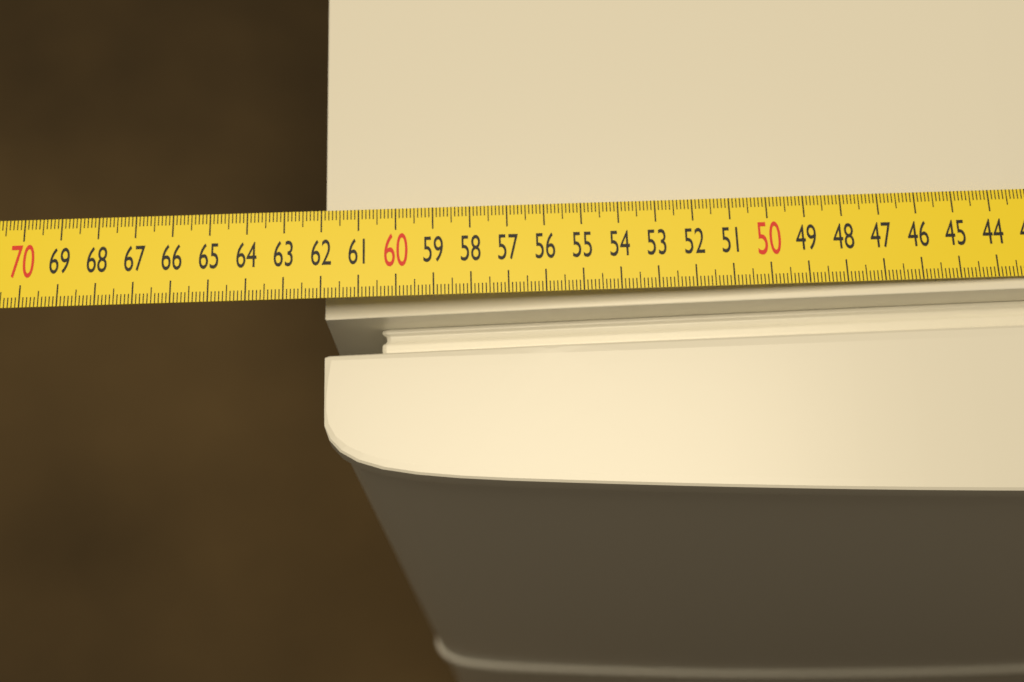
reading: 62.0 cm
